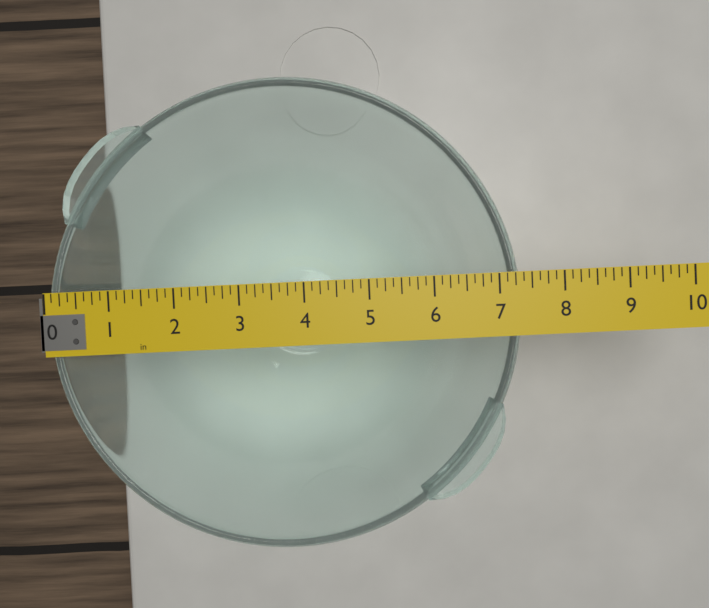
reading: 7.375 in
